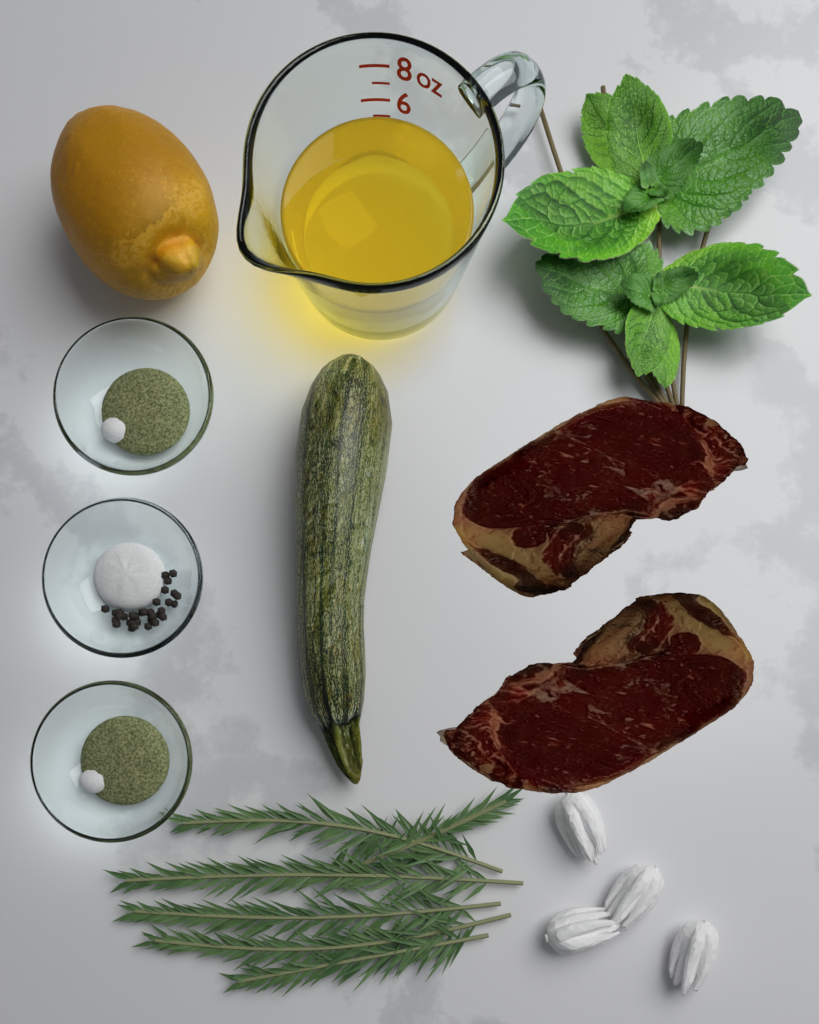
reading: 5 oz
